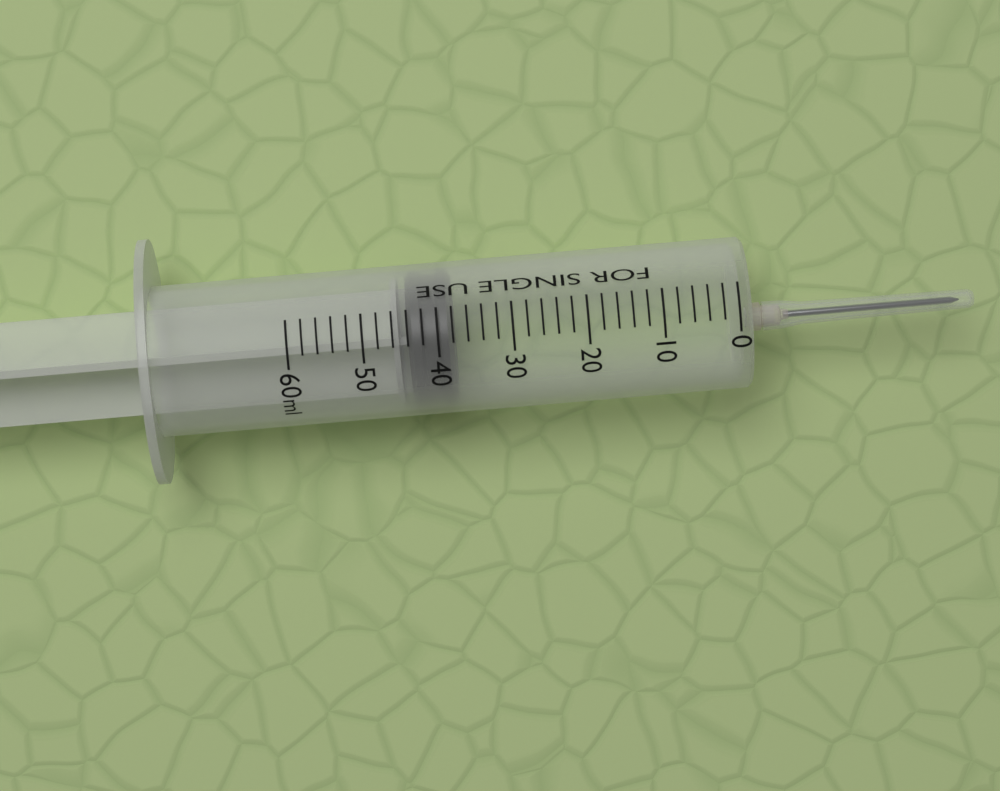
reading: 38 ml
